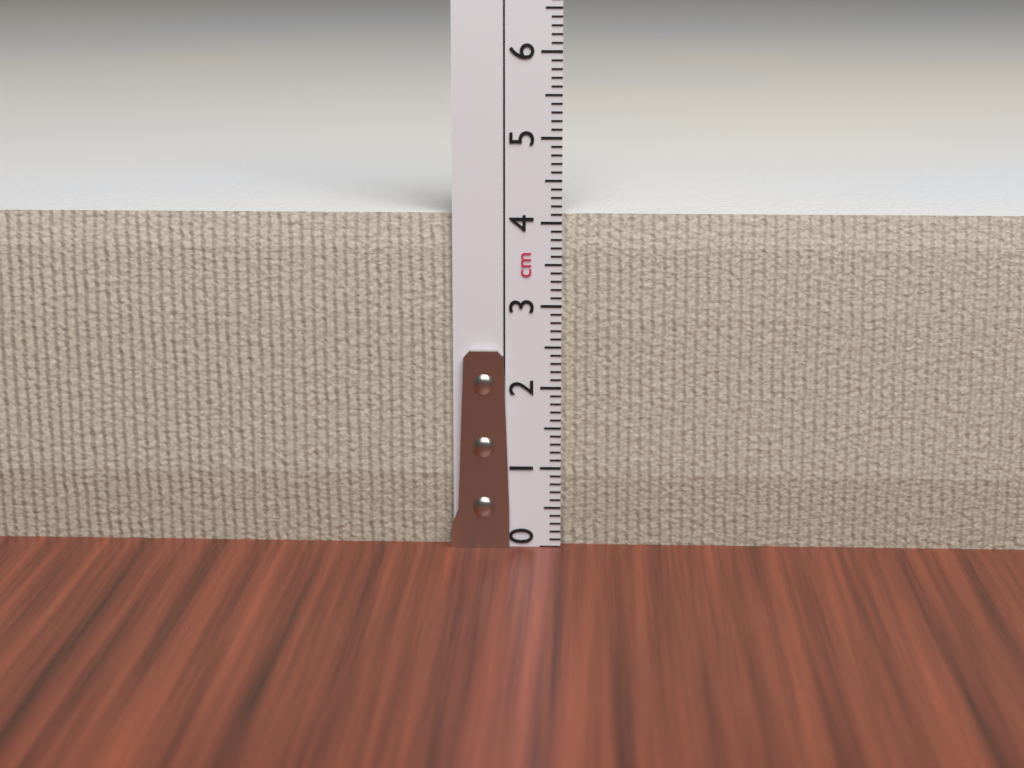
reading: 4.1 cm
